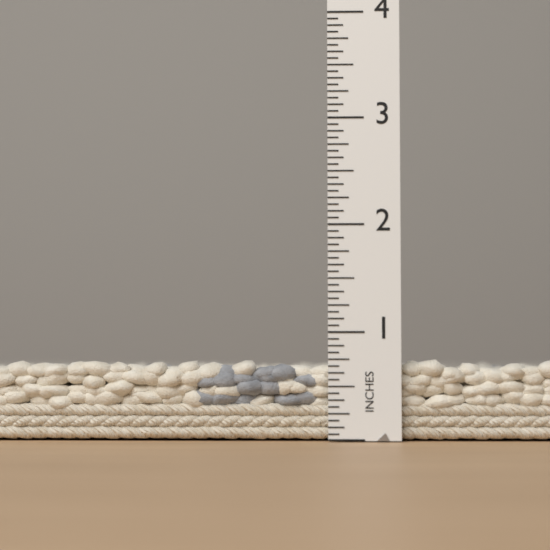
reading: 0.7500 in
